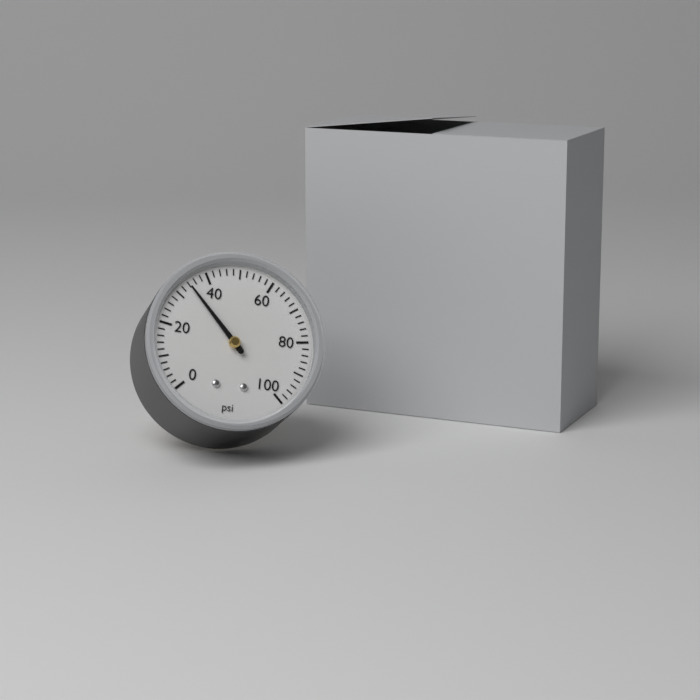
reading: 34 psi
